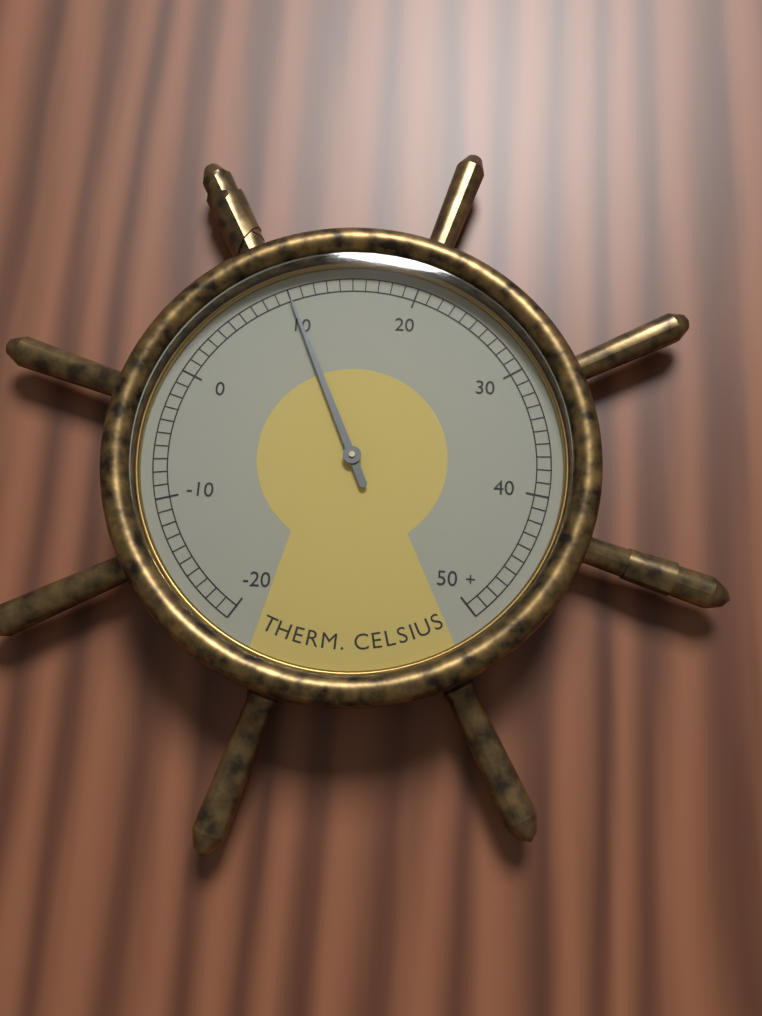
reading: 10 °C
